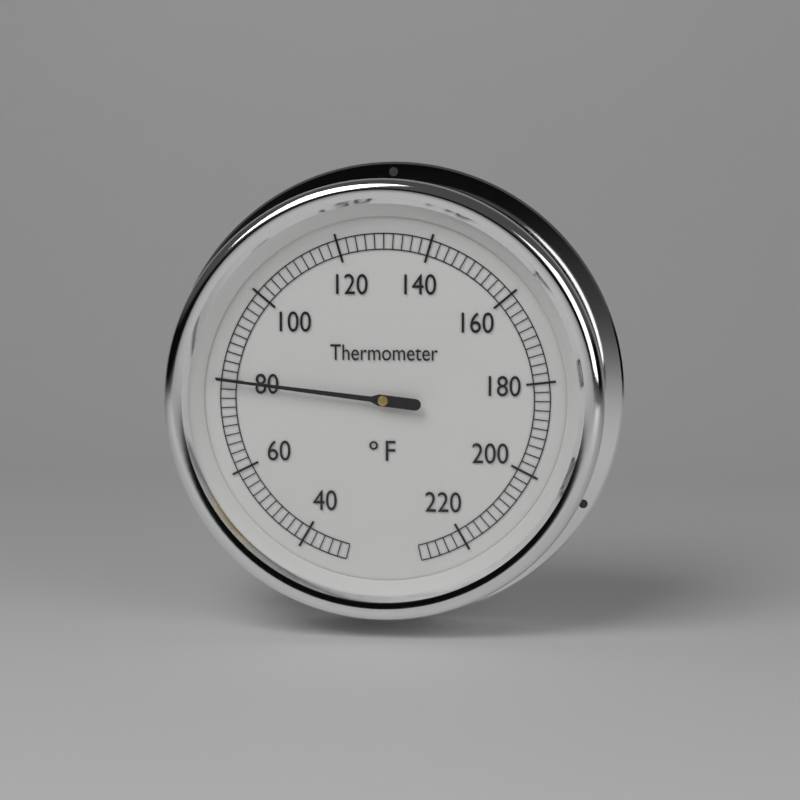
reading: 80 °F
